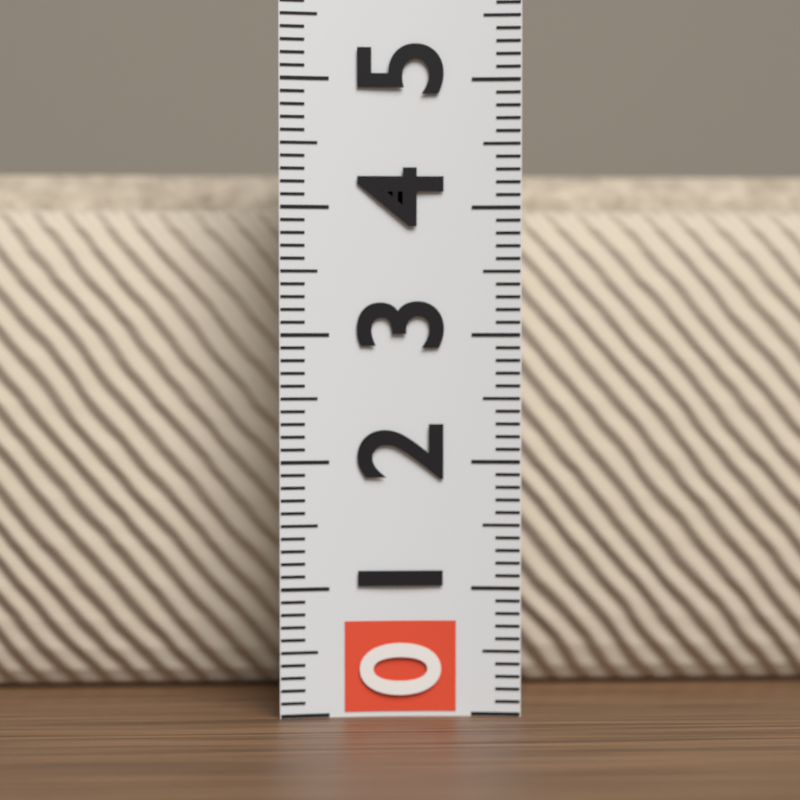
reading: 4.4 (no unit)
